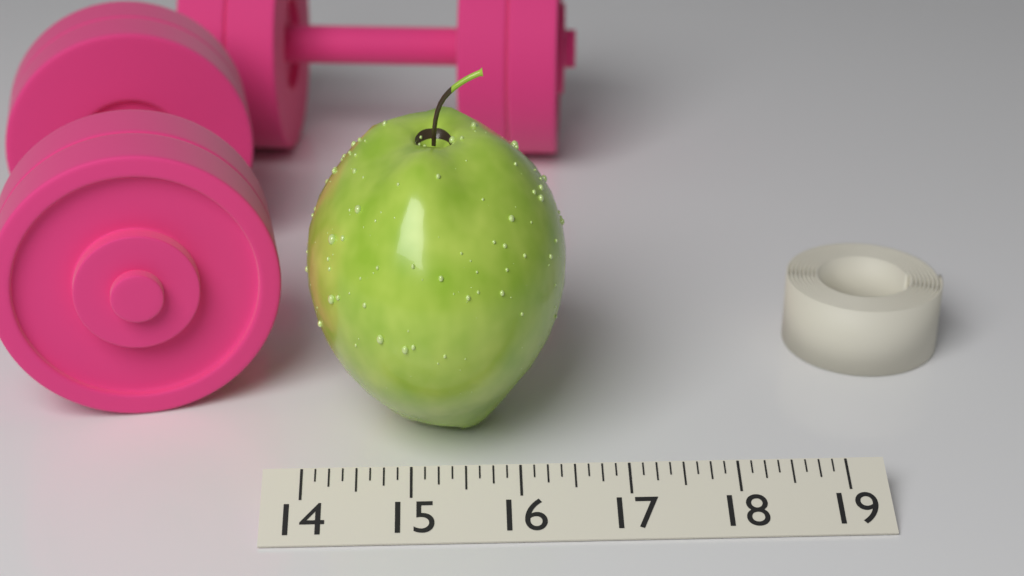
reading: 16.500 (no unit)
